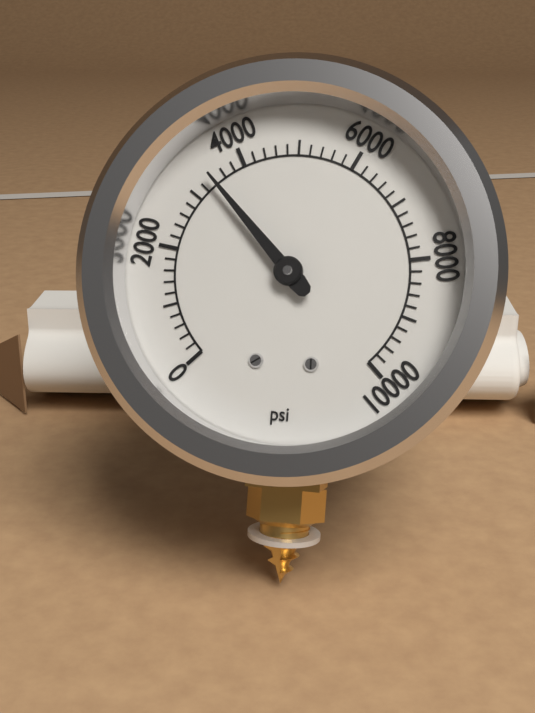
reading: 3400 psi
